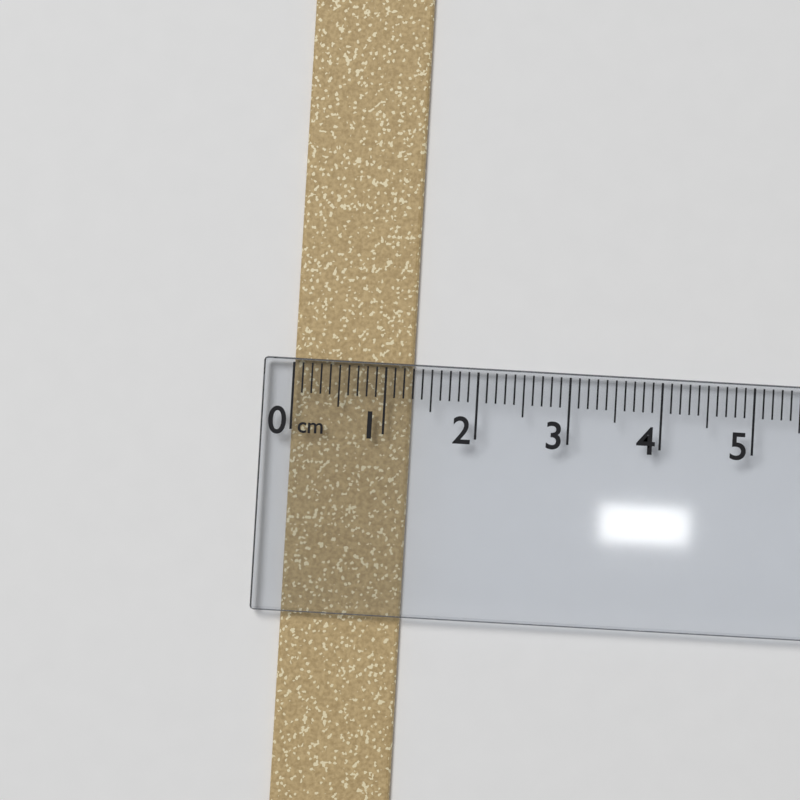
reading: 1.3 cm
